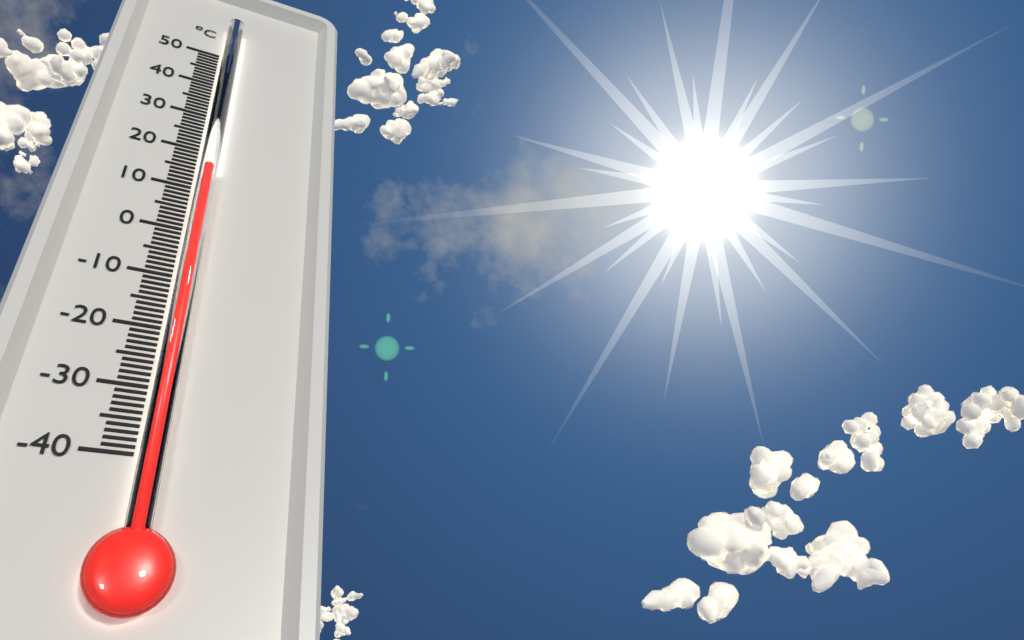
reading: 14 °C
